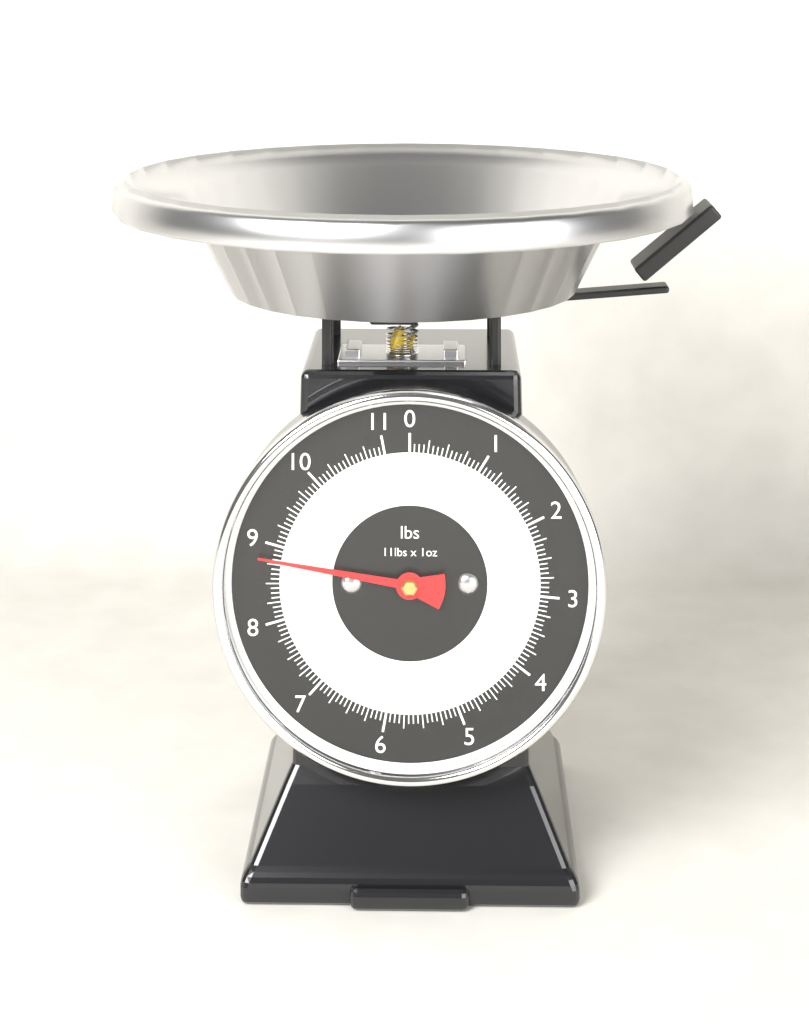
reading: 8.8125 lbs
